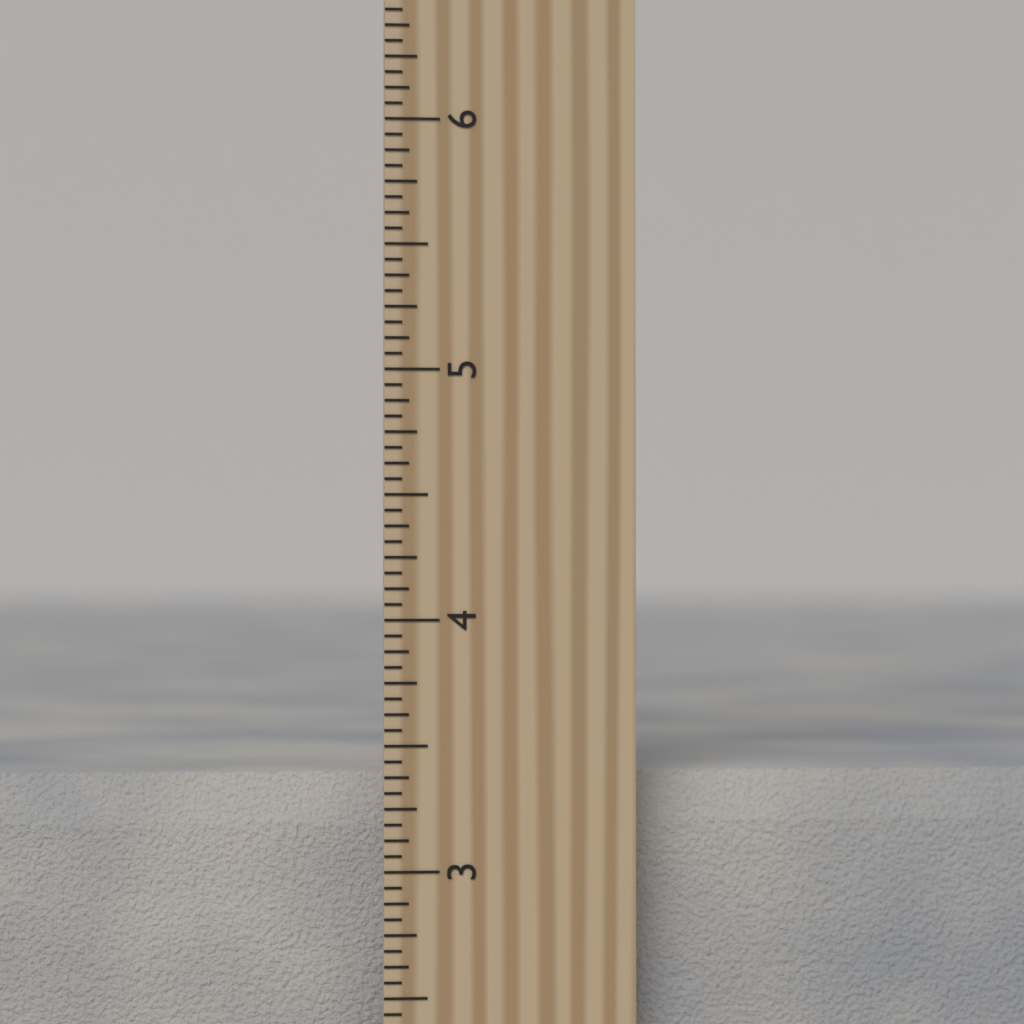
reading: 3.3750 inch
